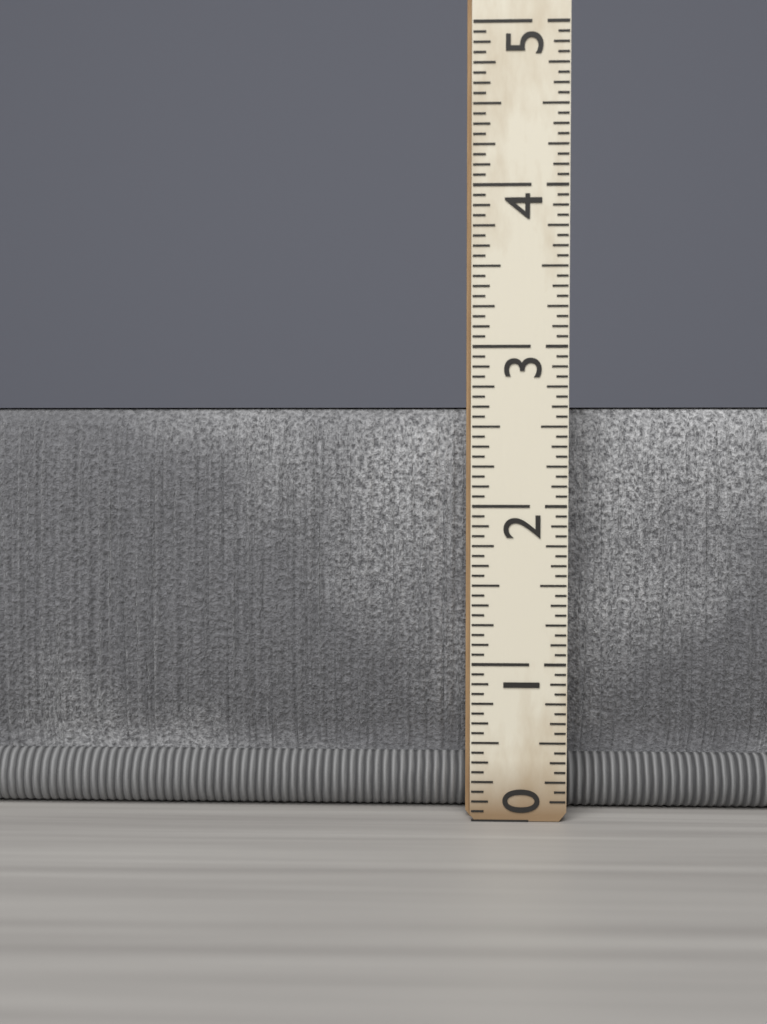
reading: 2.6250 (no unit)
